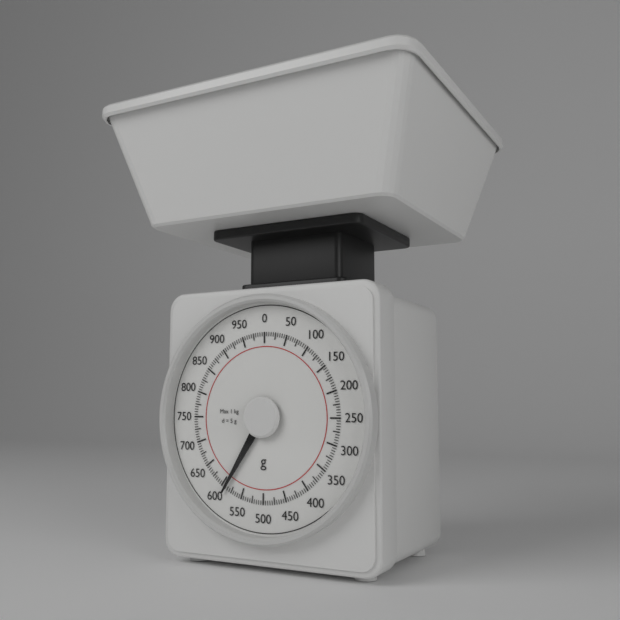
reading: 590 g
